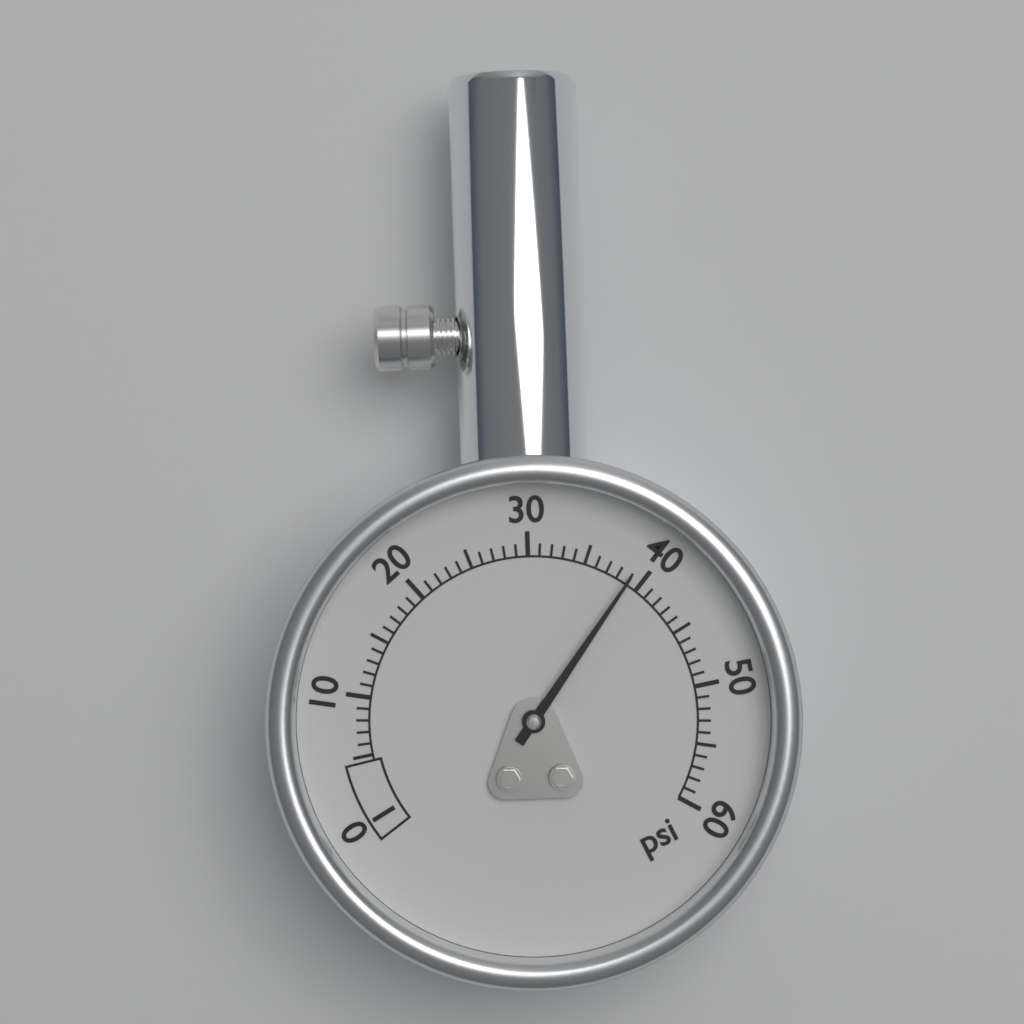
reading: 39 psi
